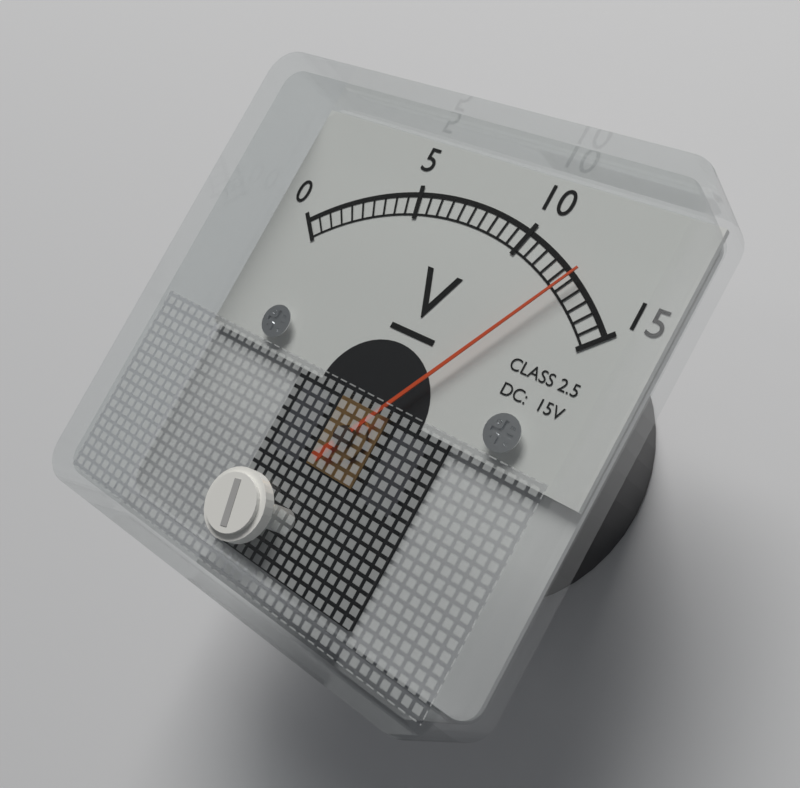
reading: 12.5 V
